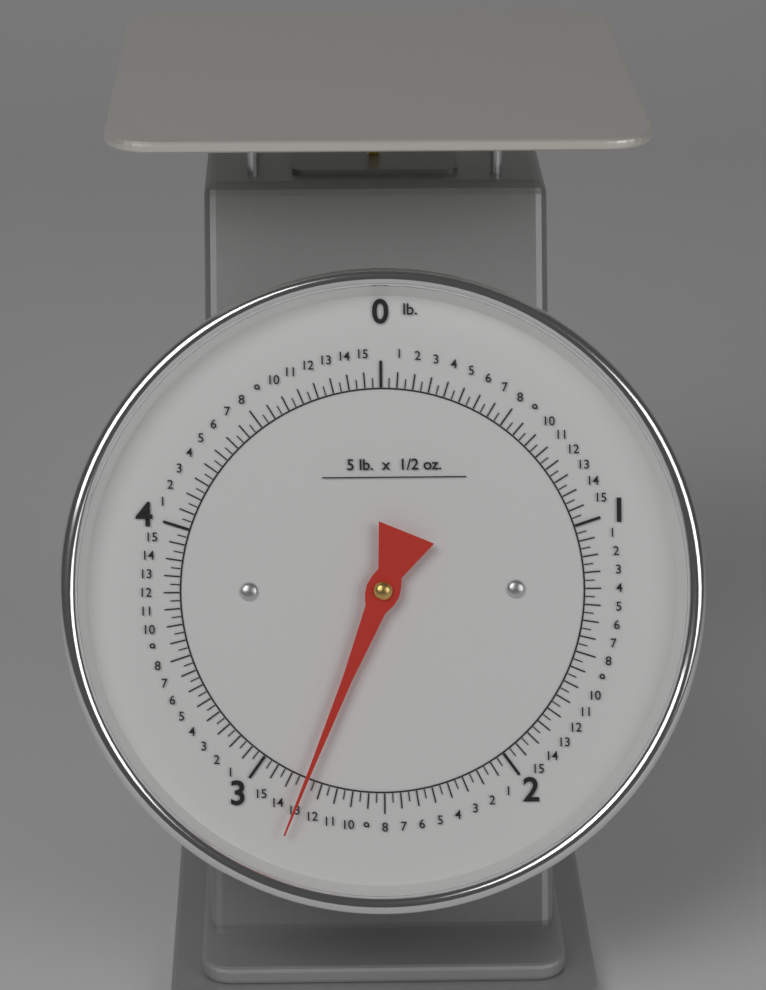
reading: 2.81250 lb
